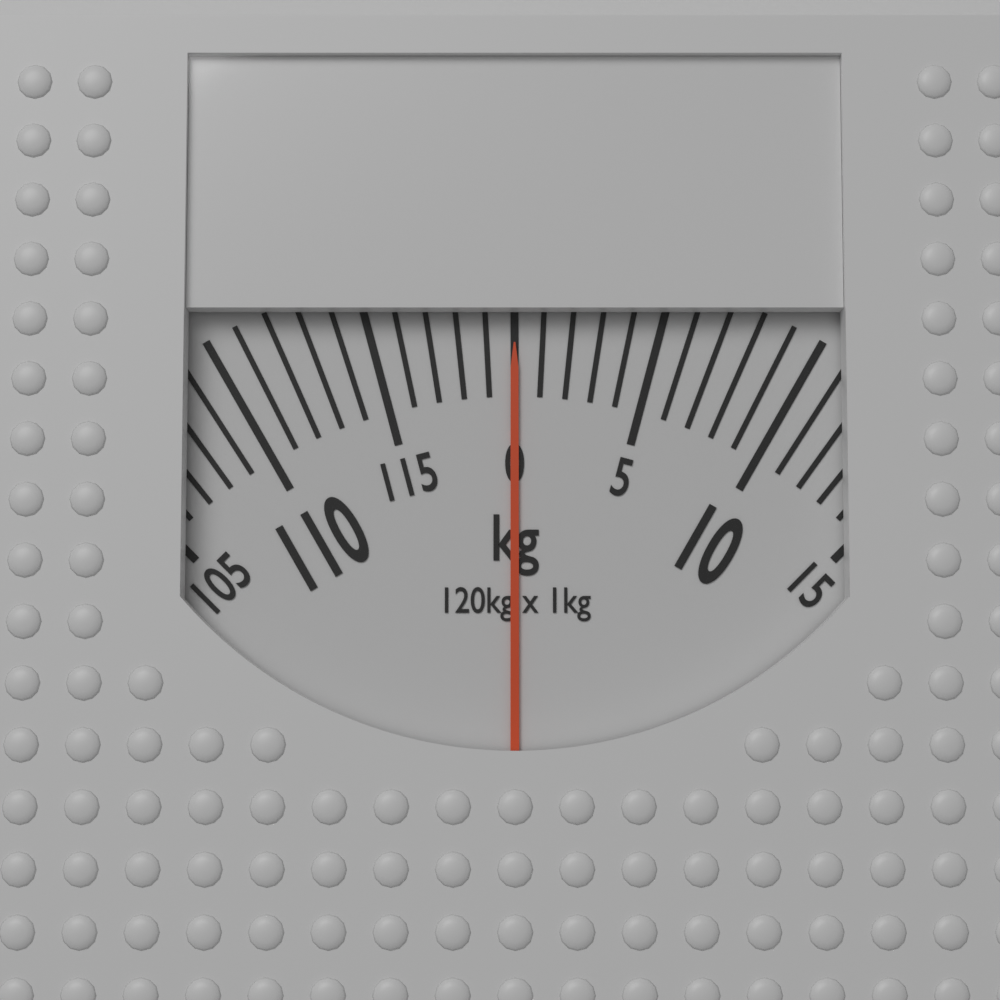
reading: 0 kg
